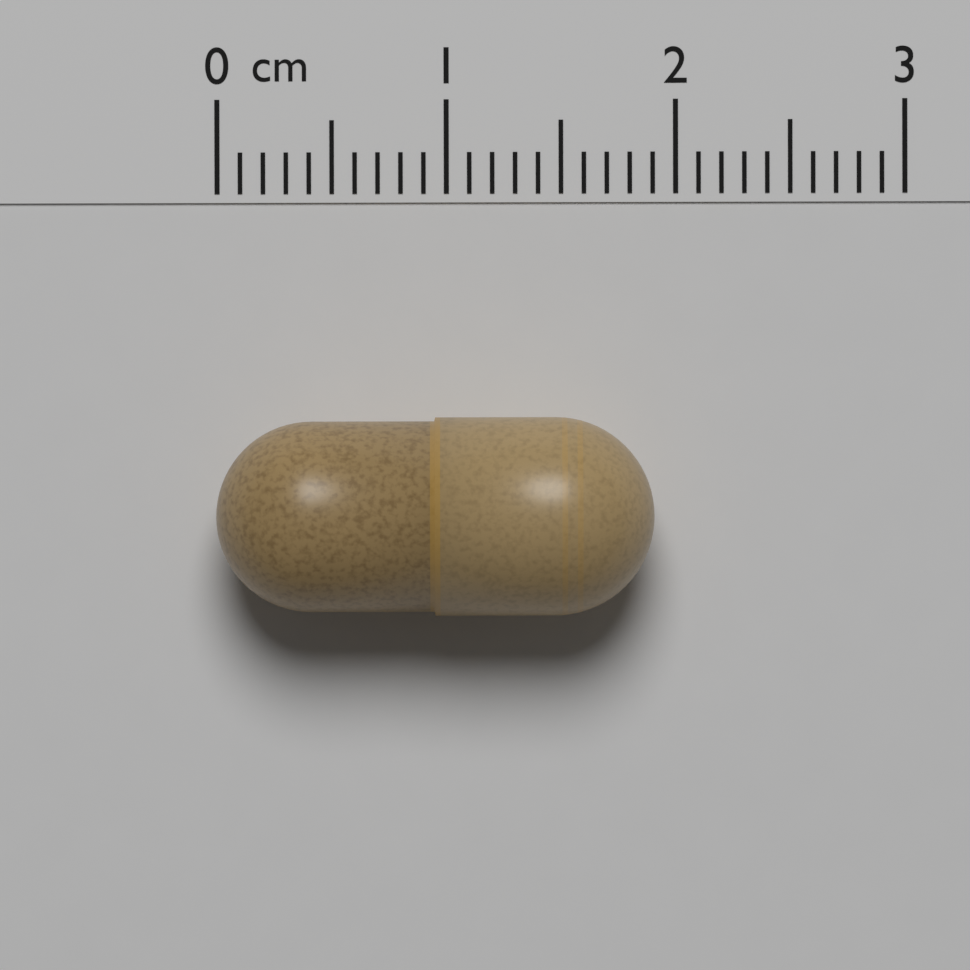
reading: 1.9 cm
